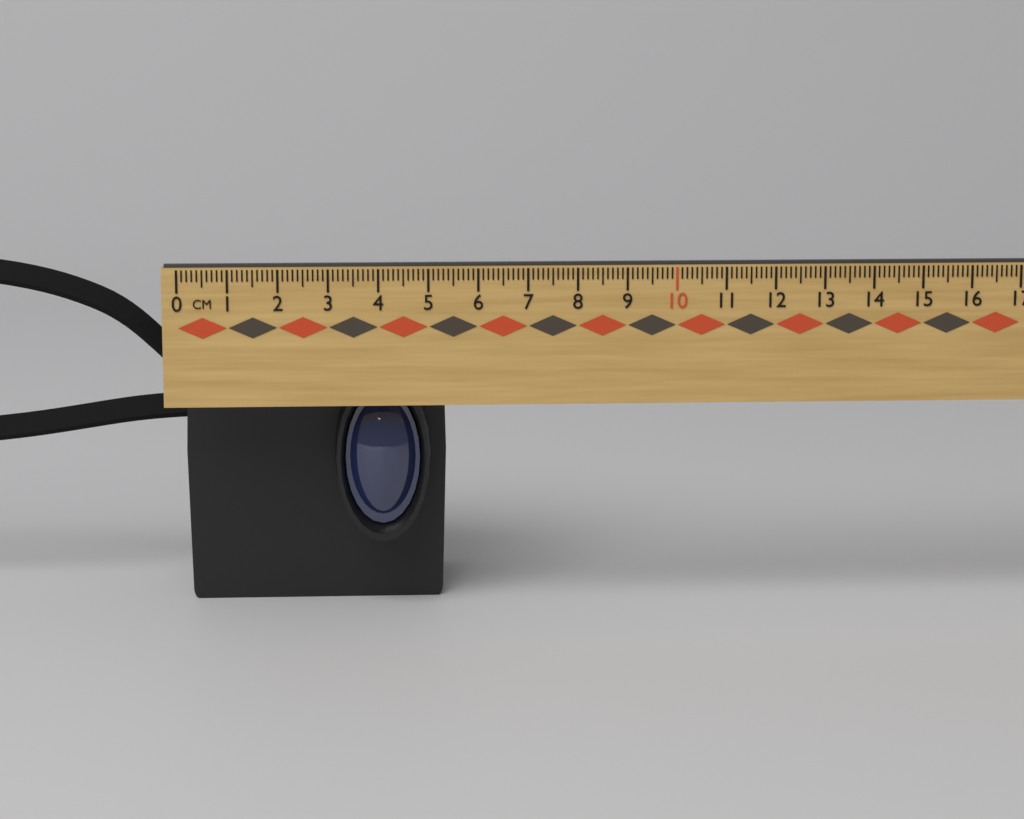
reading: 5.4 cm
